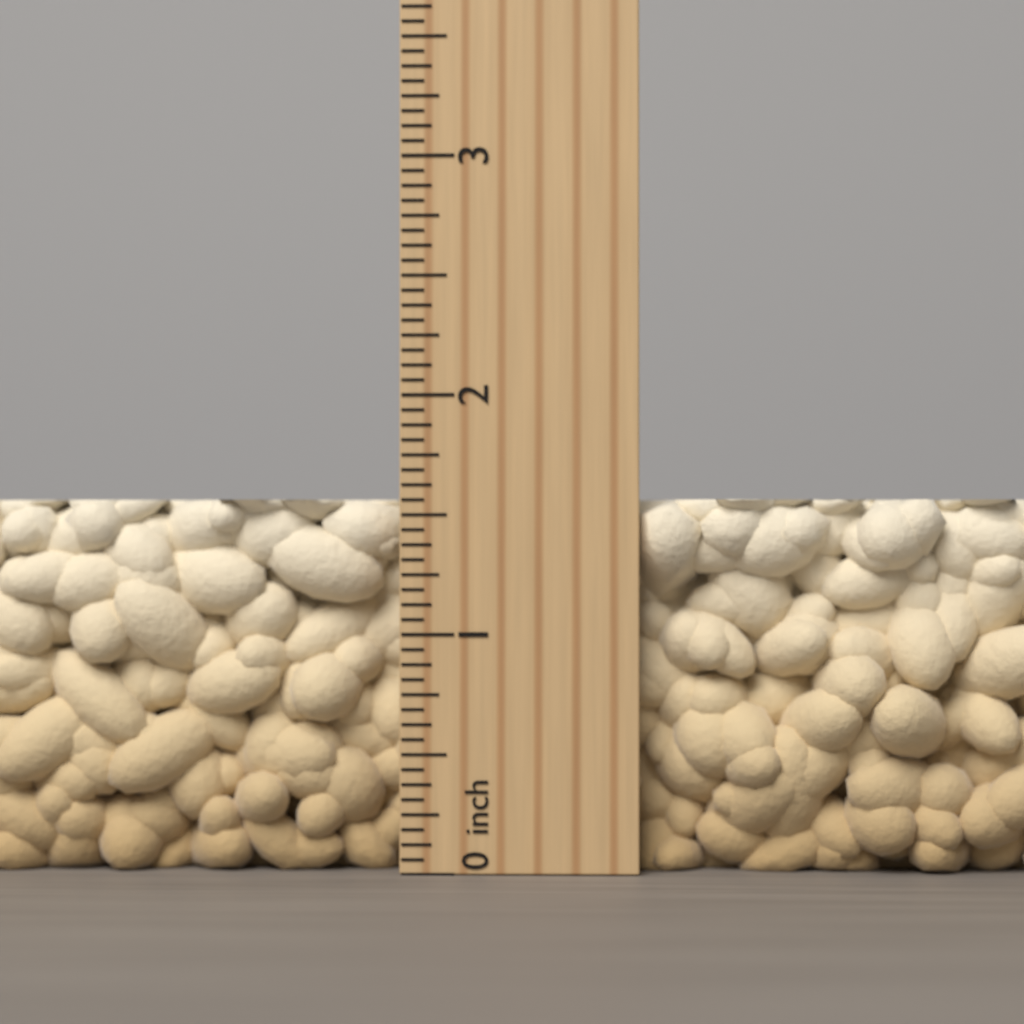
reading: 1.5625 inch
